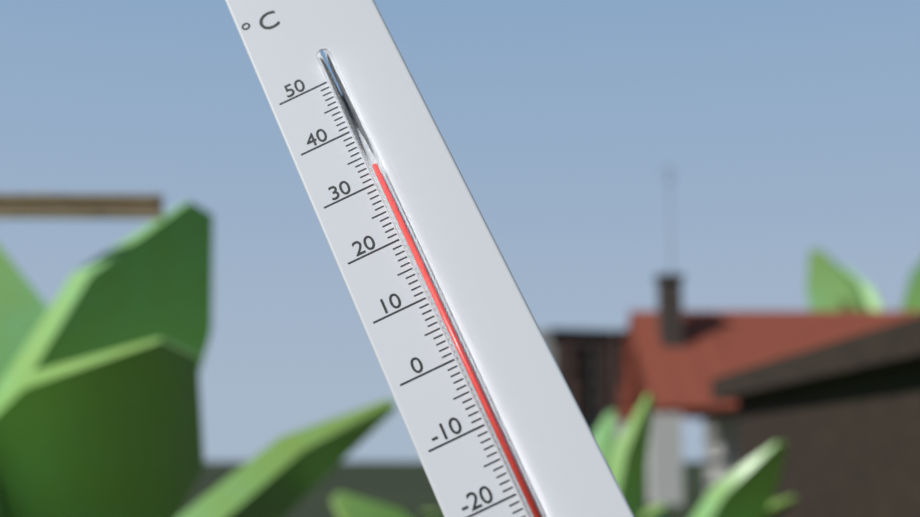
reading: 32 °C
